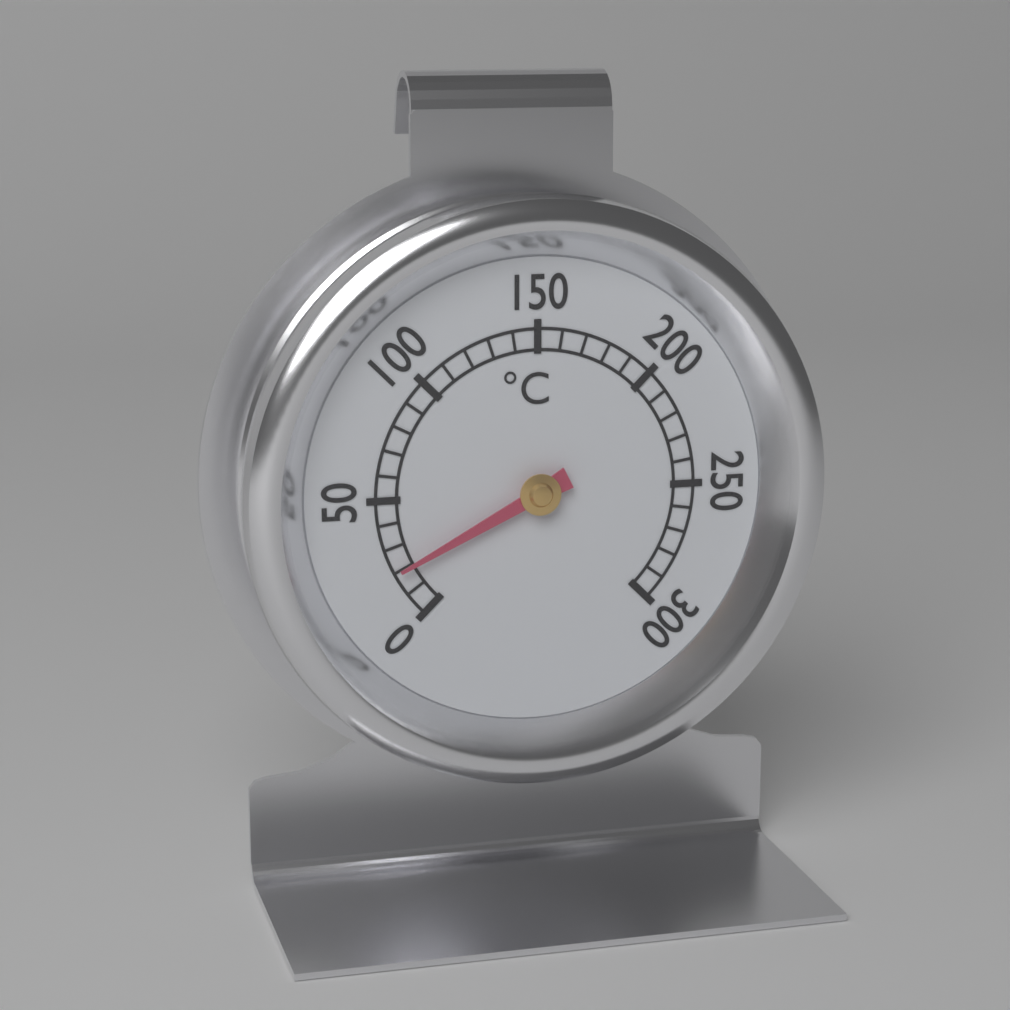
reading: 20 °C
